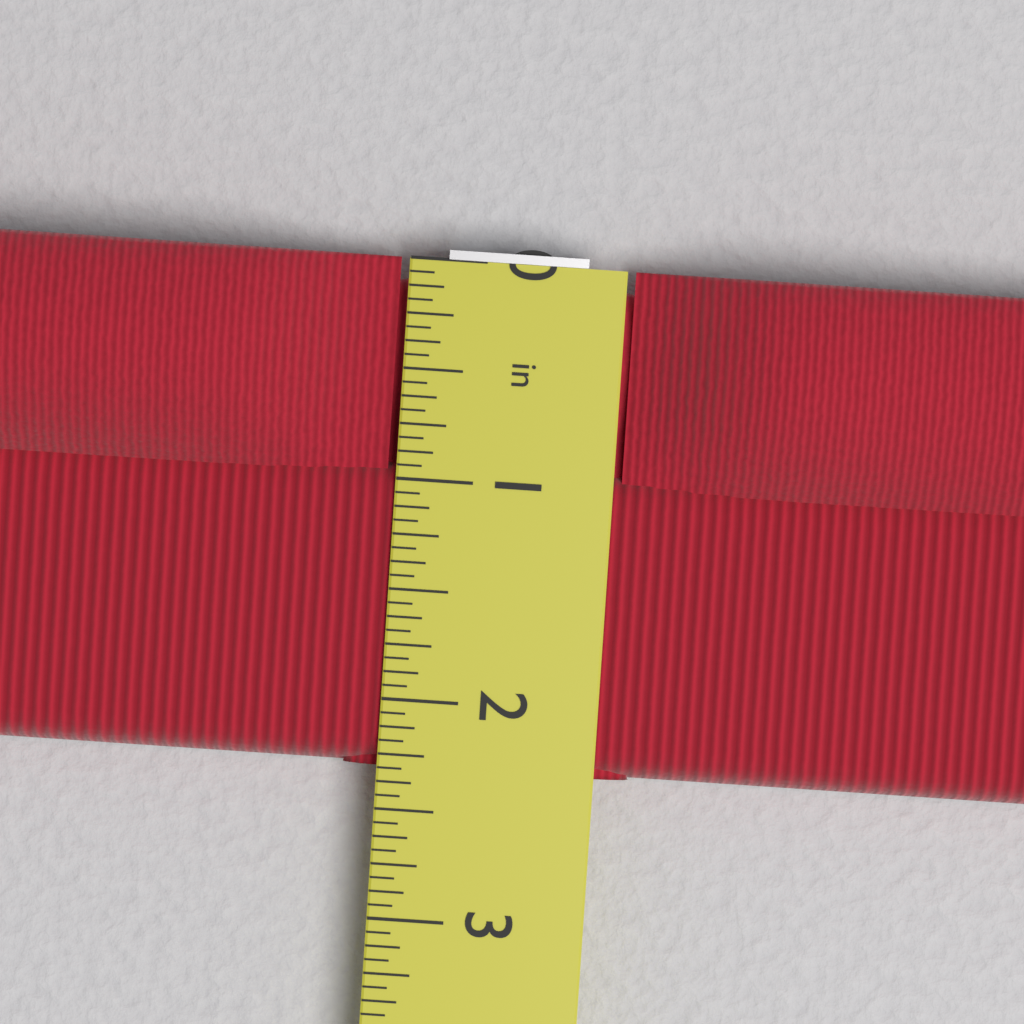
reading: 2.3125 in
